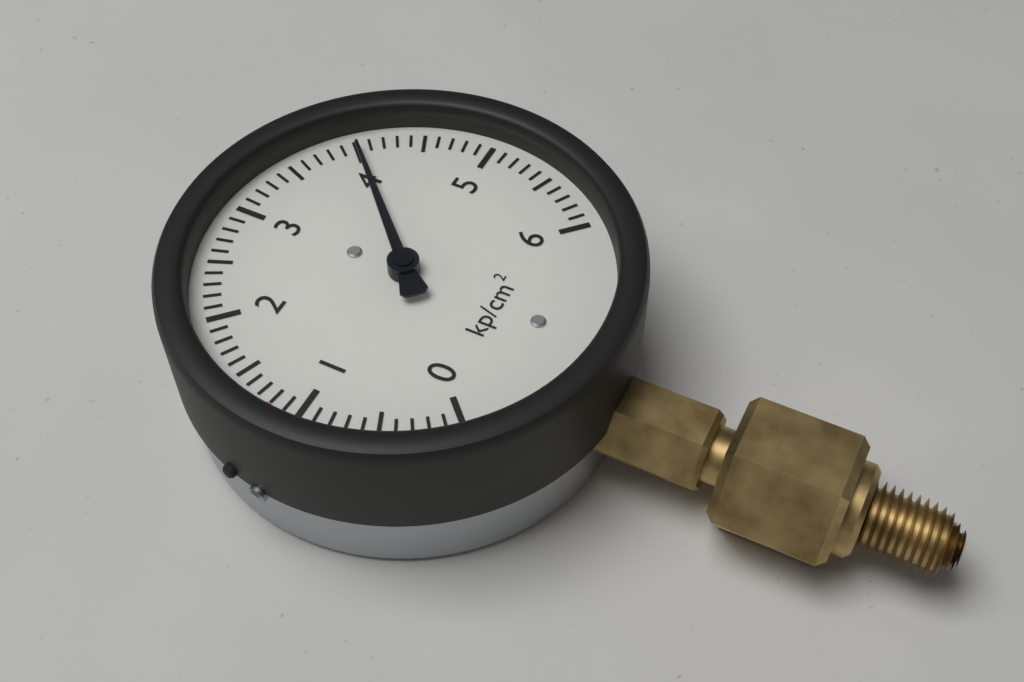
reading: 4.0 kp/cm²
